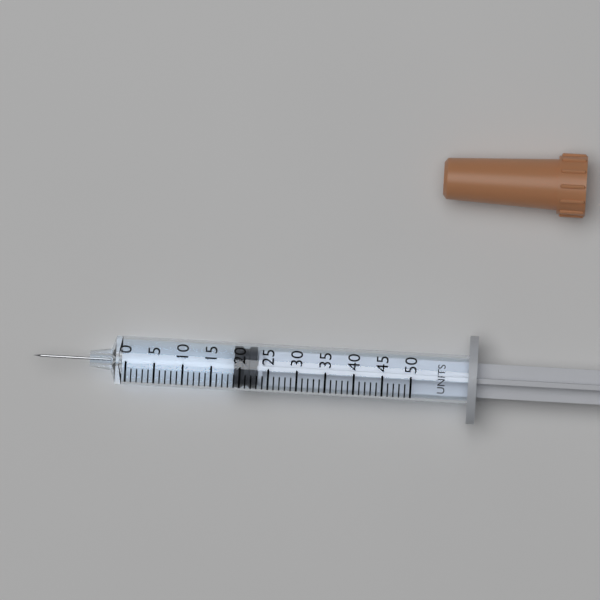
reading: 19 units
